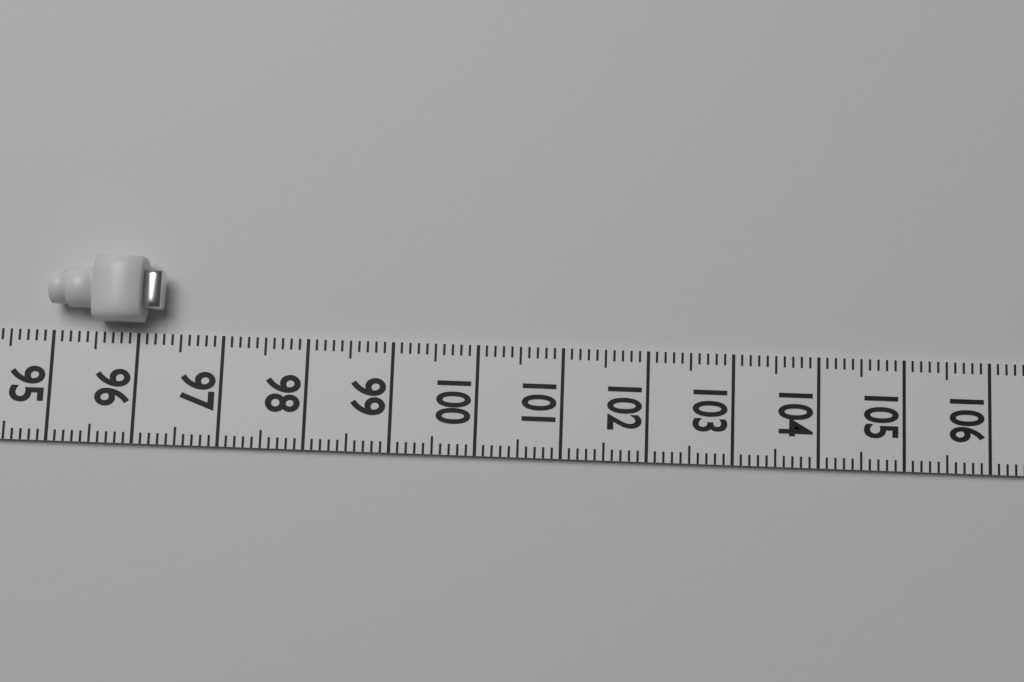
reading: 96.3 (no unit)
